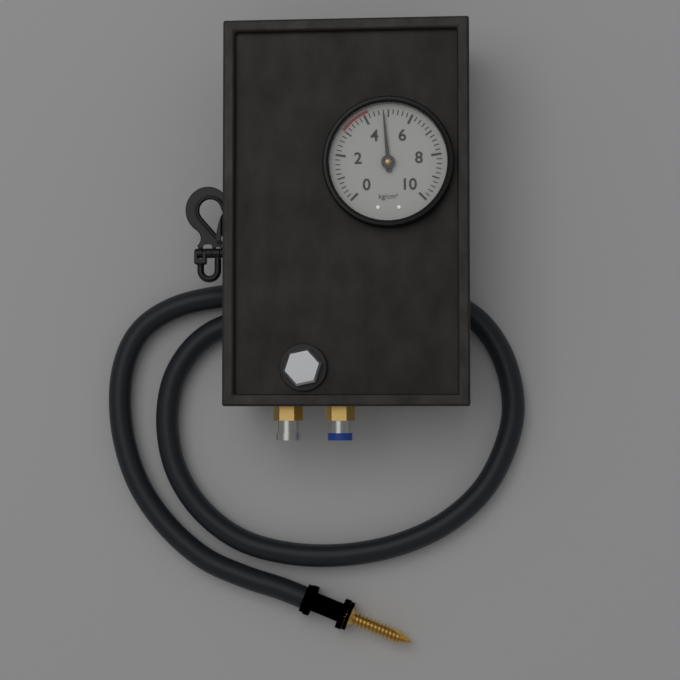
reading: 4.8 kg/cm²
